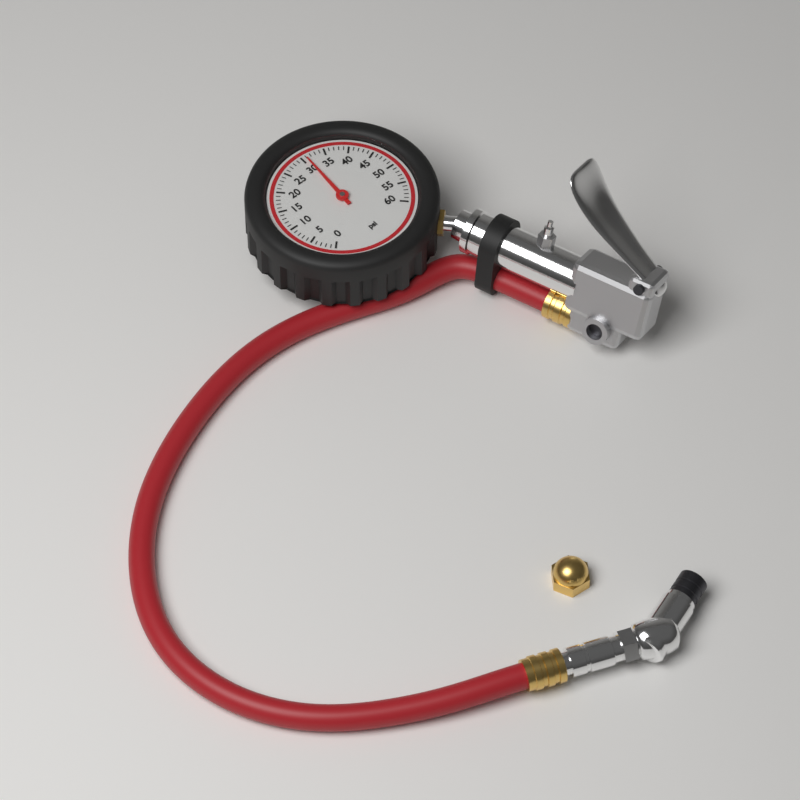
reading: 31 psi
